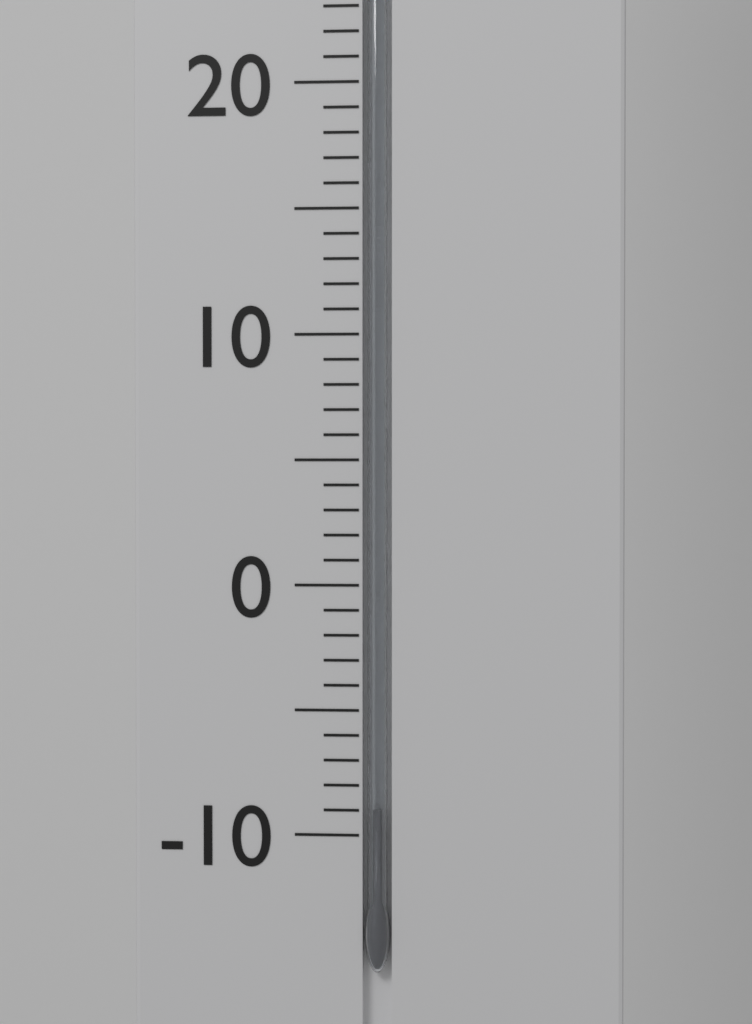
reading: -9 °C
